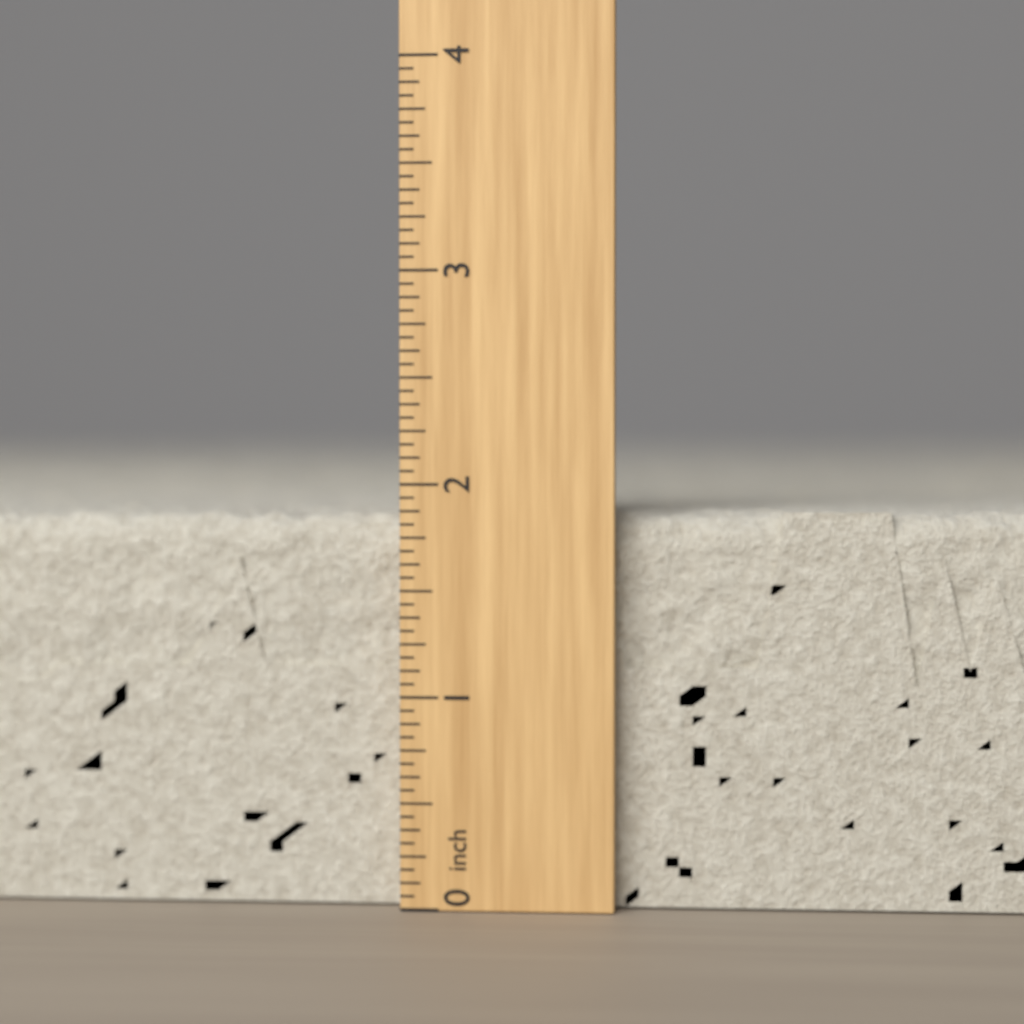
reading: 1.8750 inch
